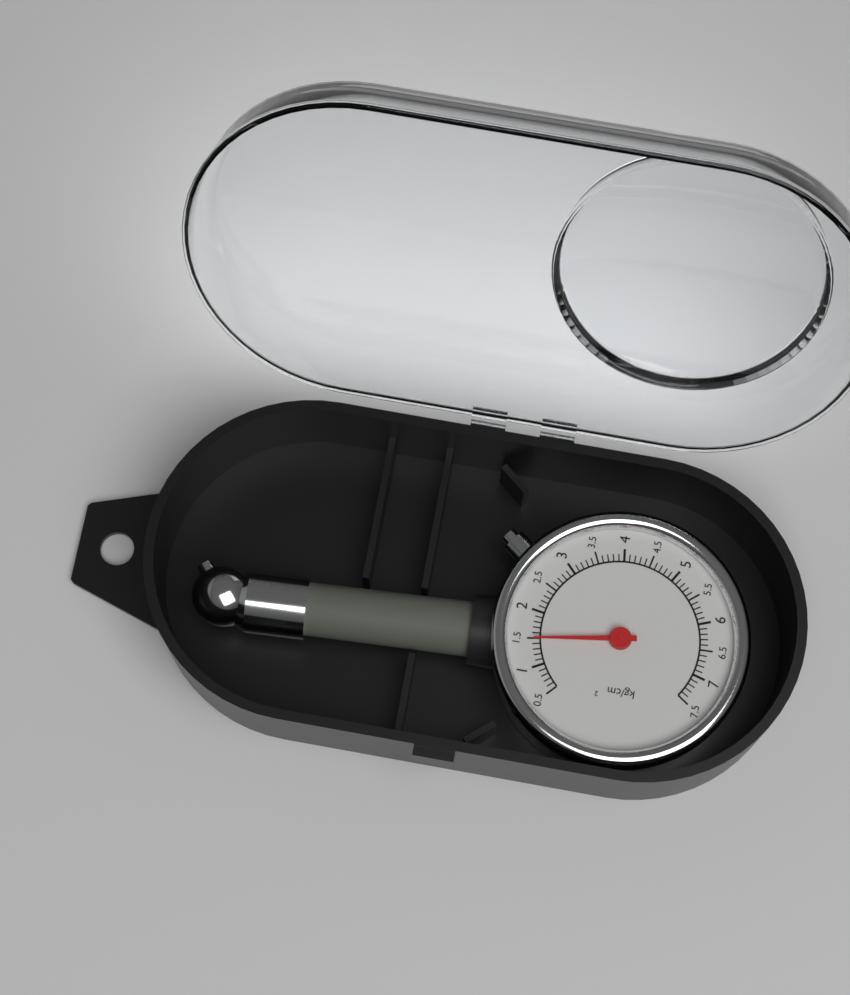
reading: 1.5 kg/cm²
